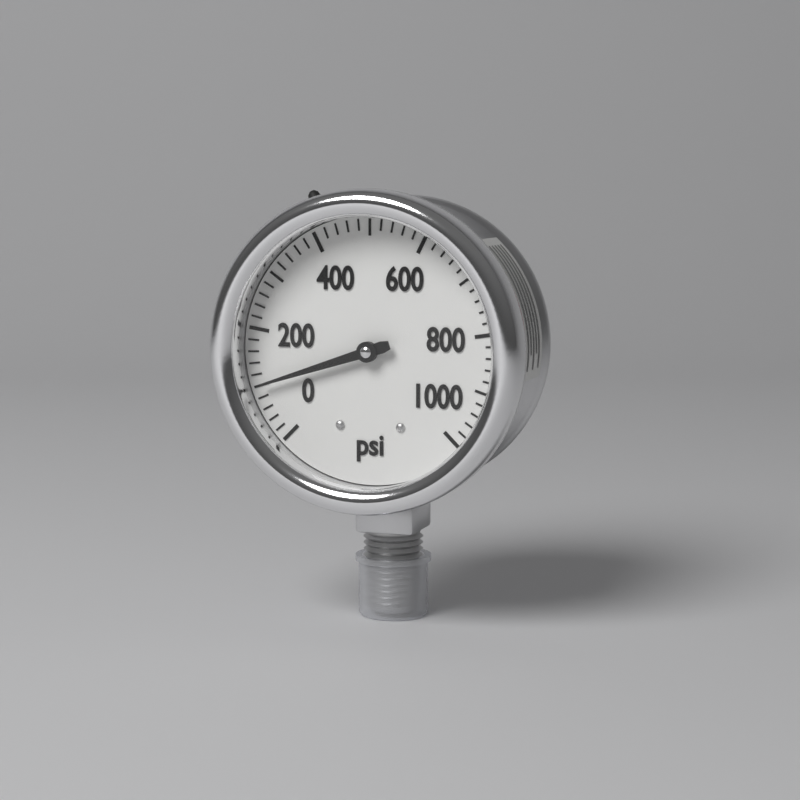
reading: 100 psi
